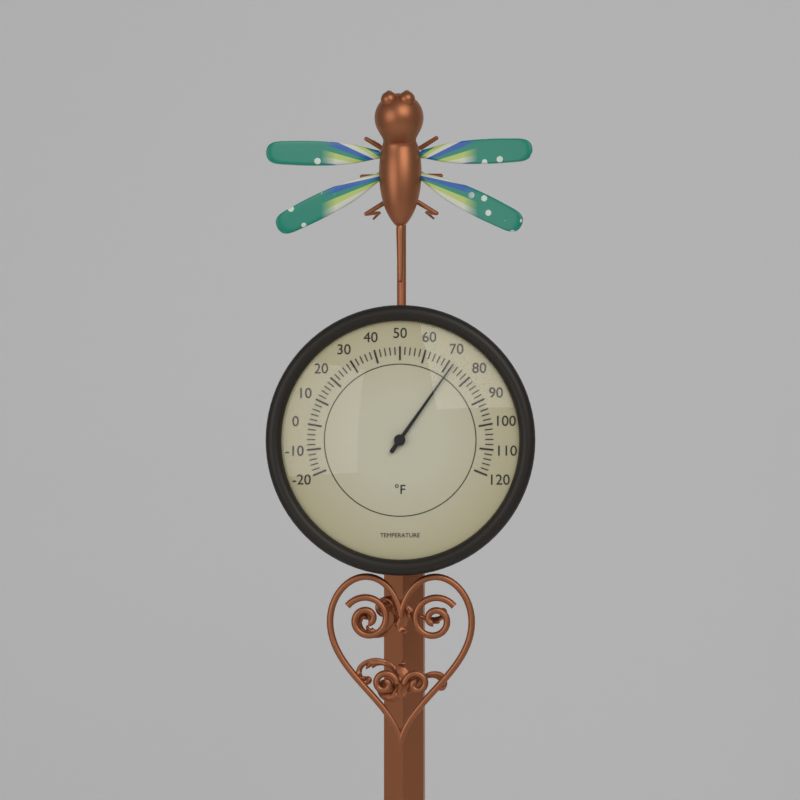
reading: 72 °F
